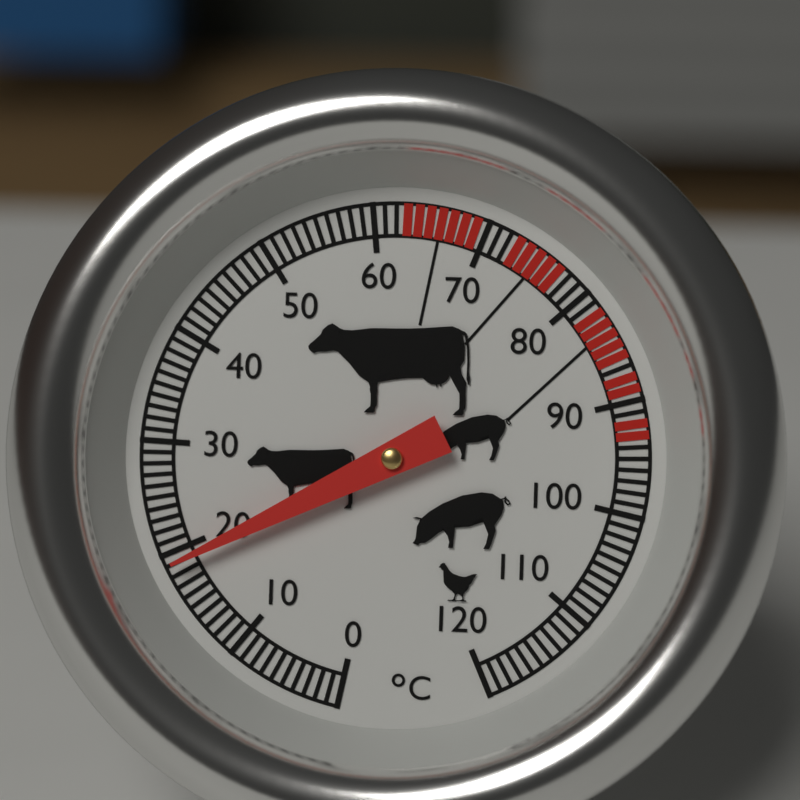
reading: 19 °C
